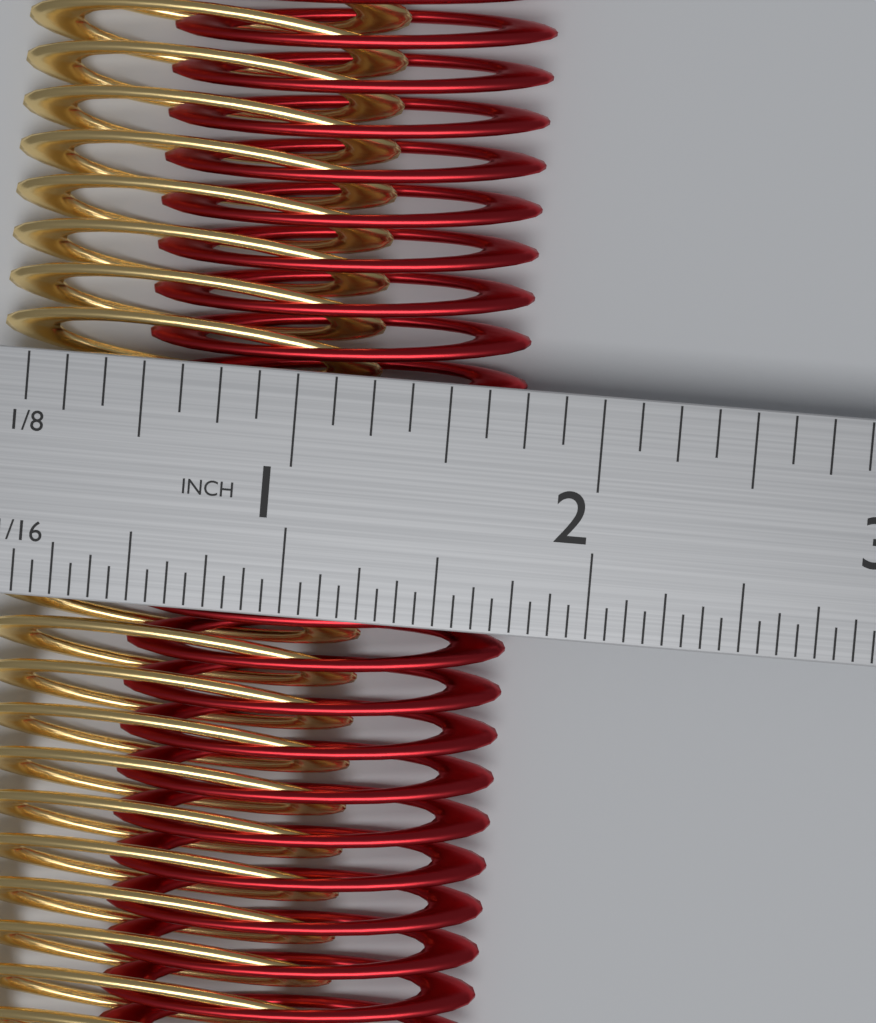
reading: 1.7500 in
